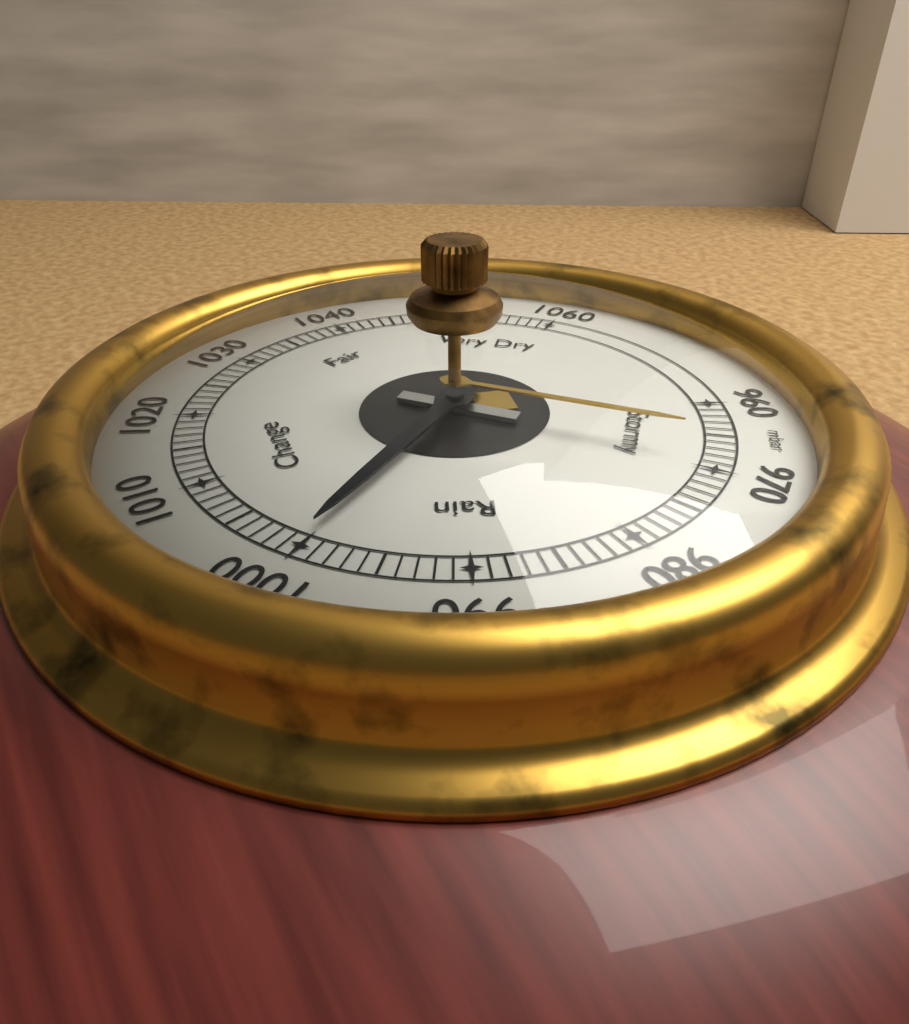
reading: 1000 mbar
